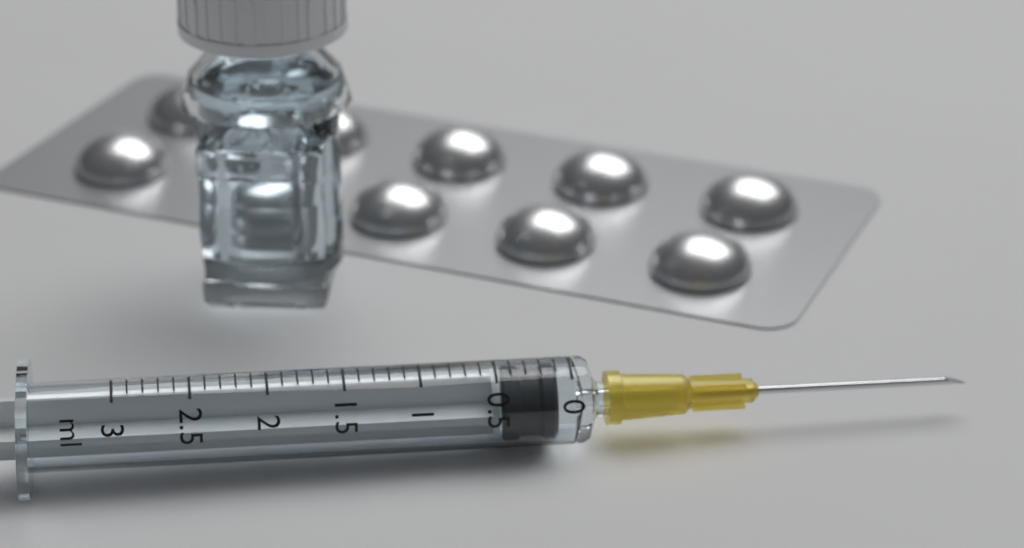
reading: 0.1 ml
